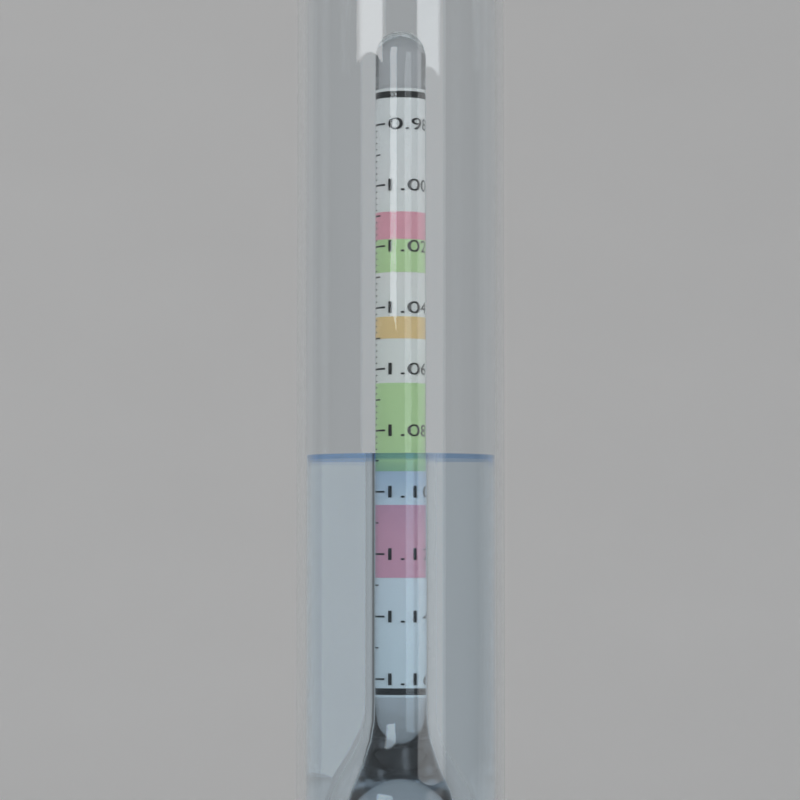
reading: 1.088 (no unit)
